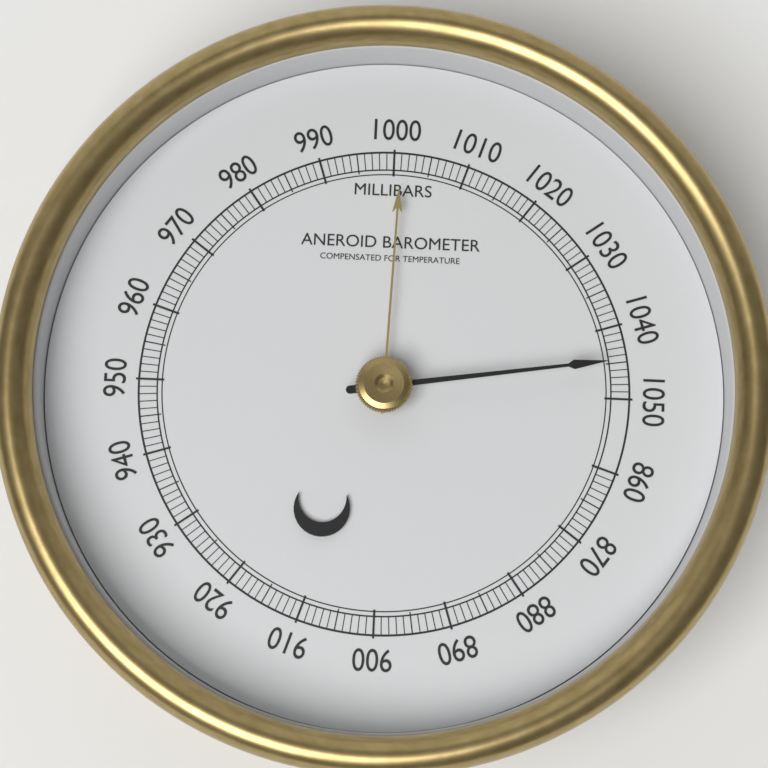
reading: 1045 mbar
